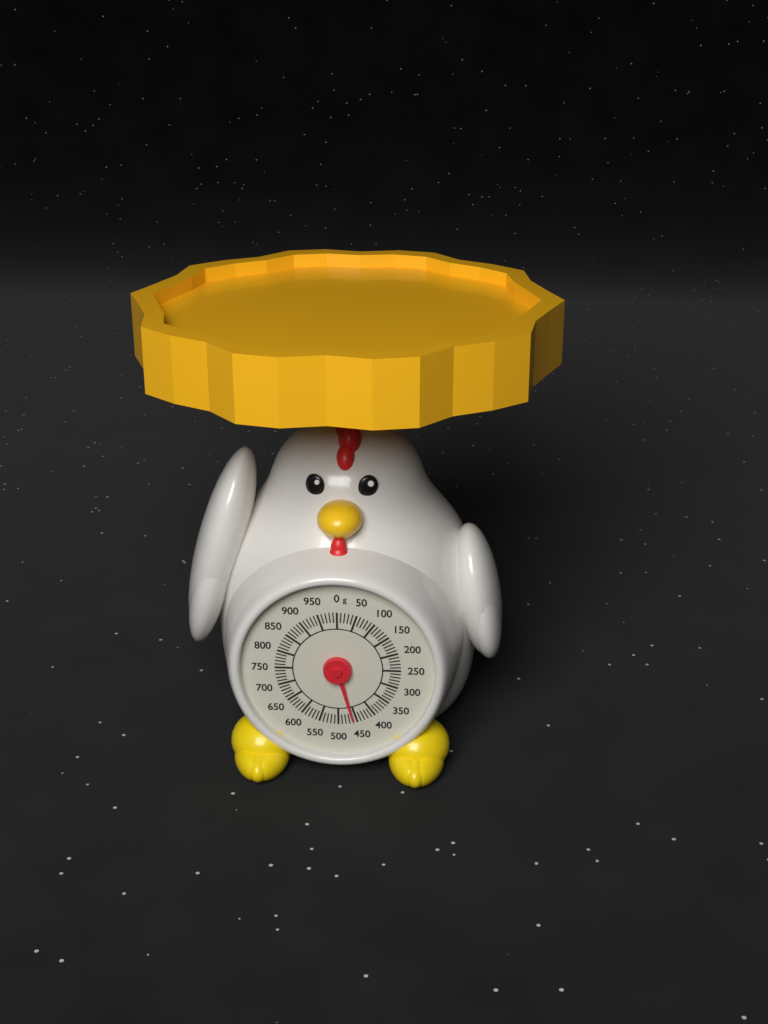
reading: 460 g
